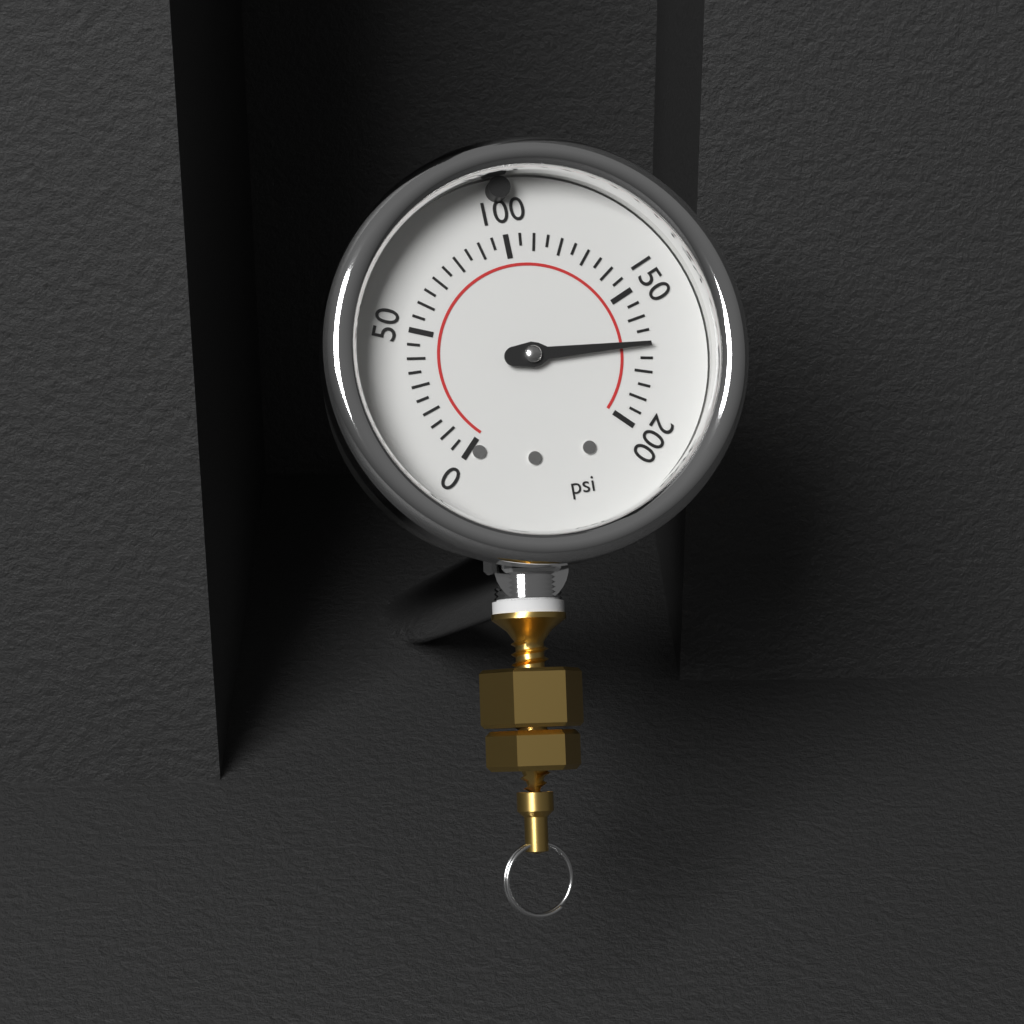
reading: 170 psi
